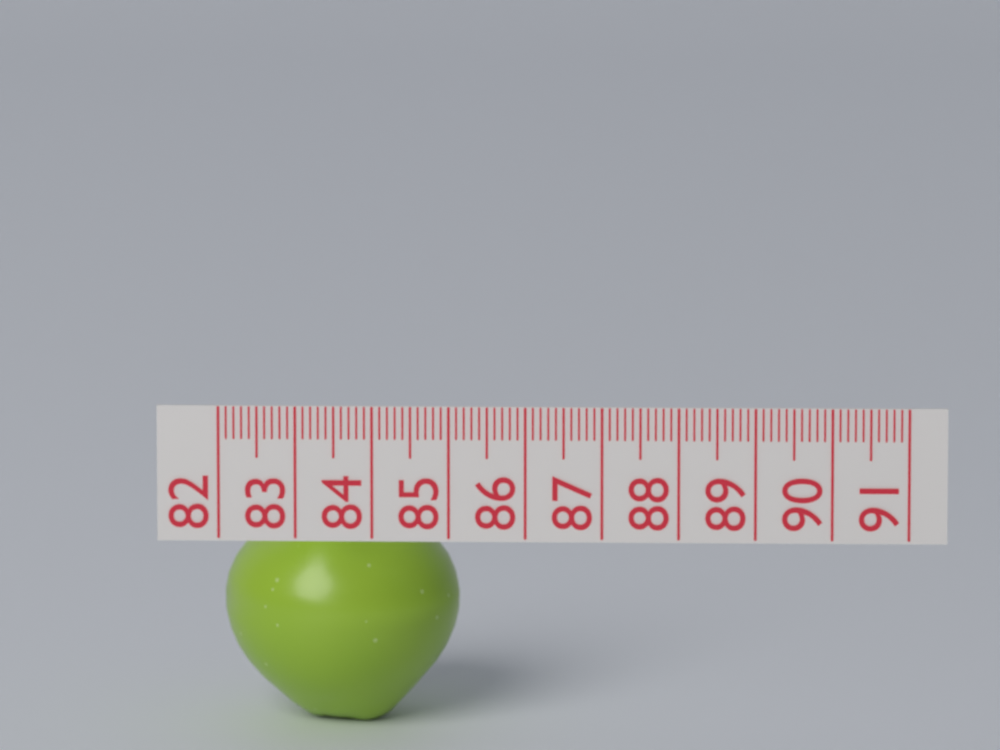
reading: 85.1 (no unit)
